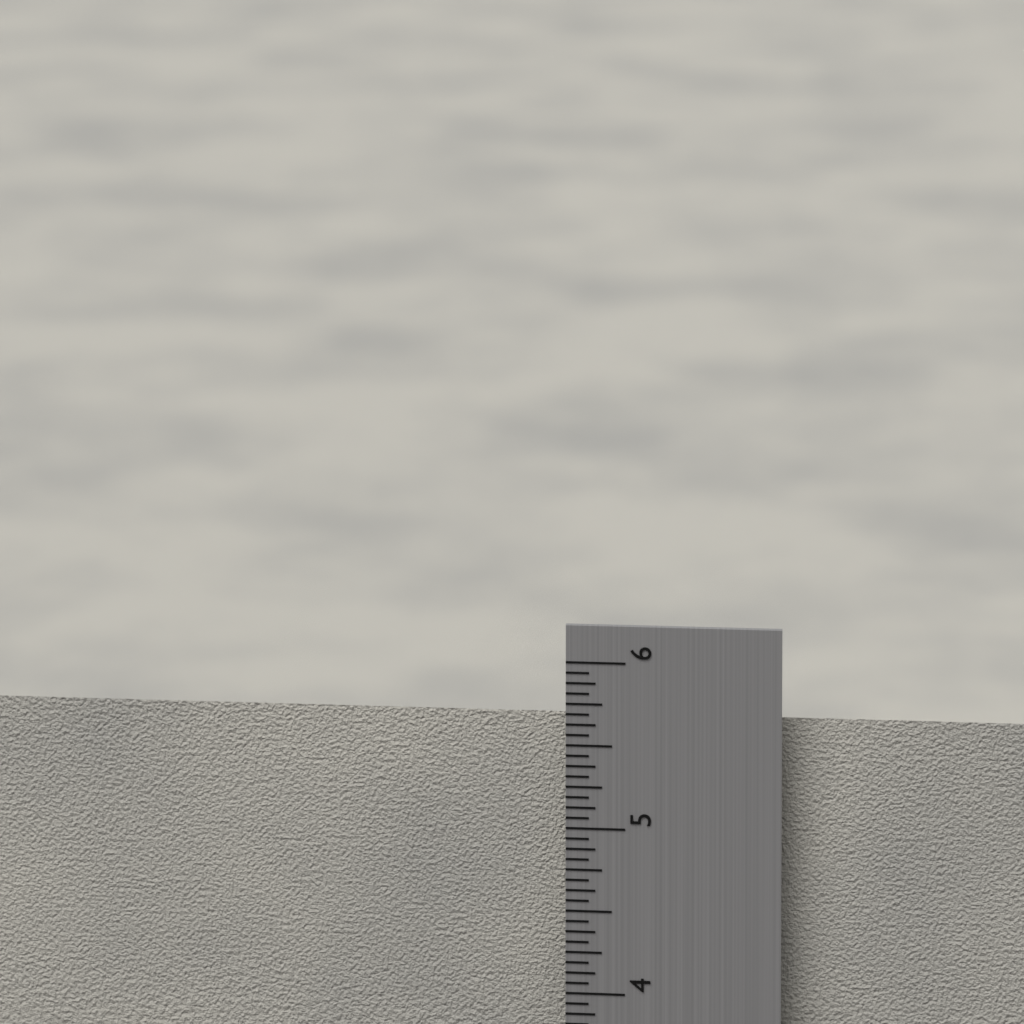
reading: 5.6250 in
